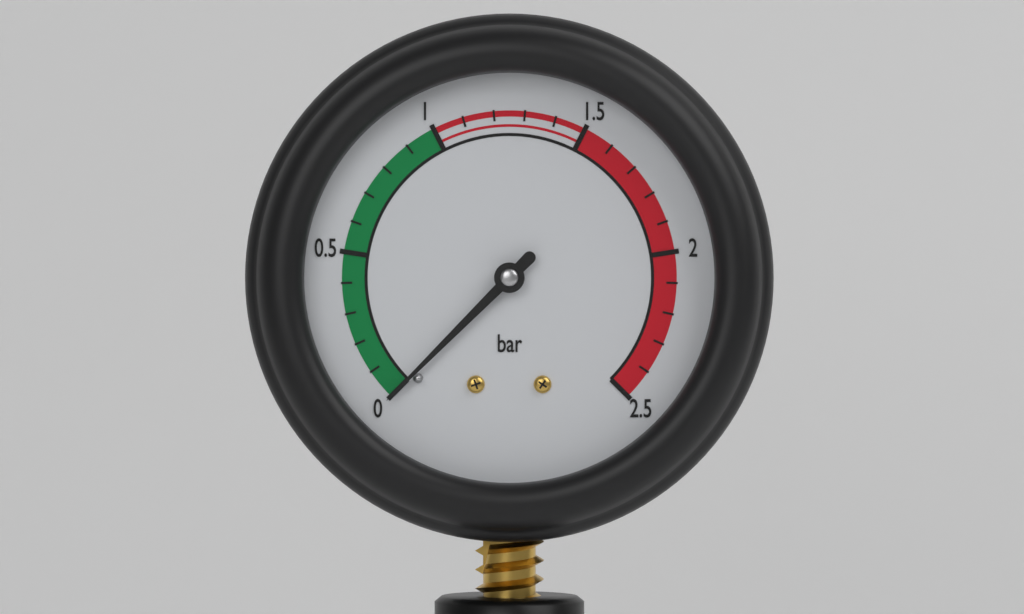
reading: 0.0 bar
